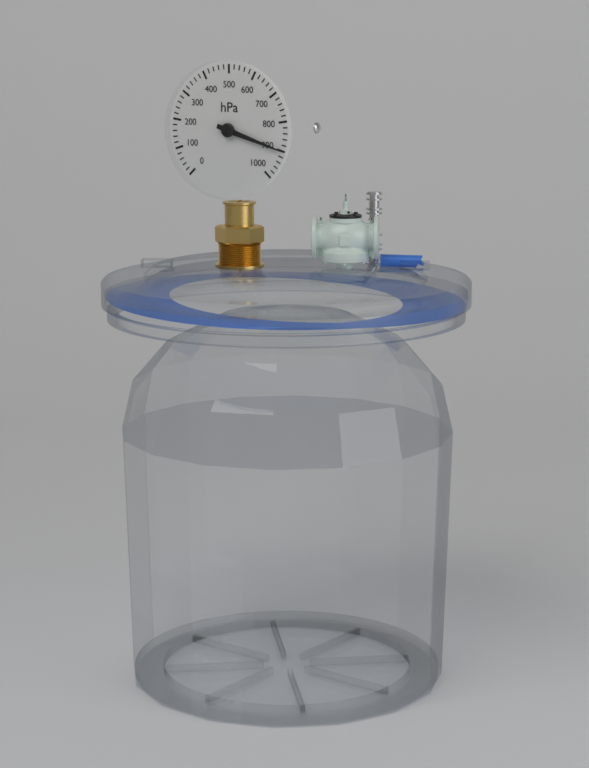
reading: 900 hPa
